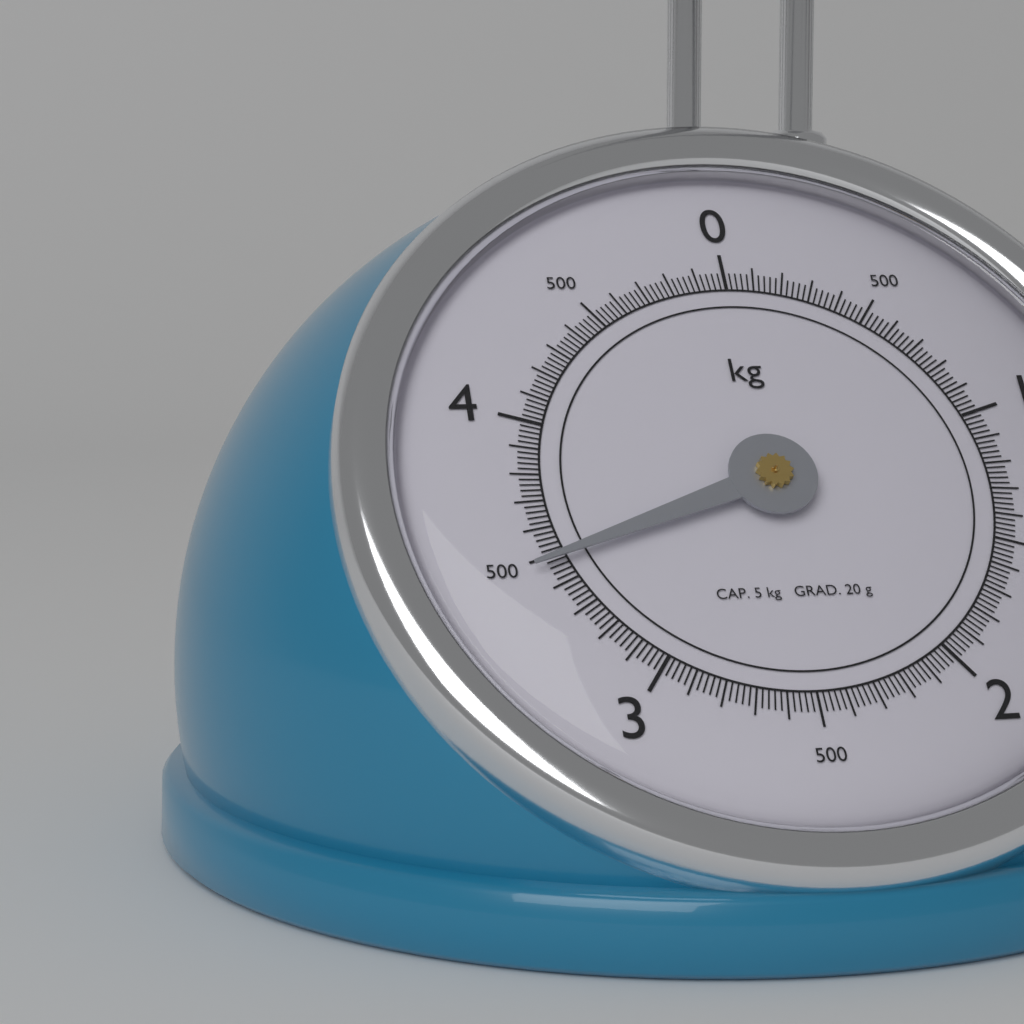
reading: 3.48 kg
